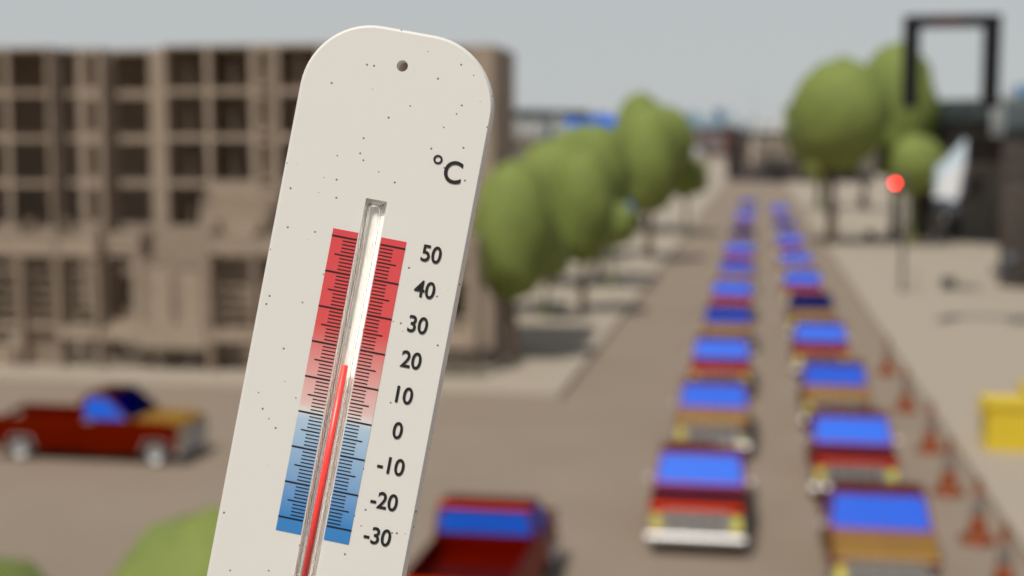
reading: 15 °C
